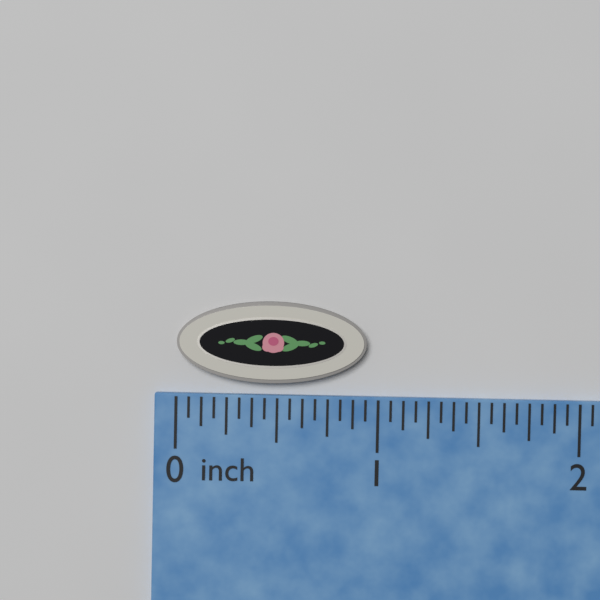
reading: 0.9375 inch
